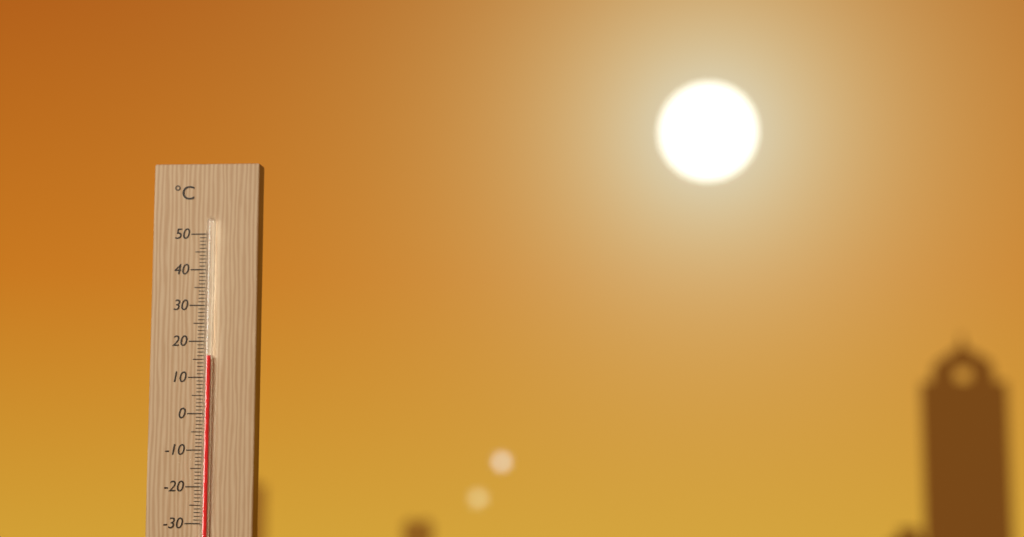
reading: 16 °C
